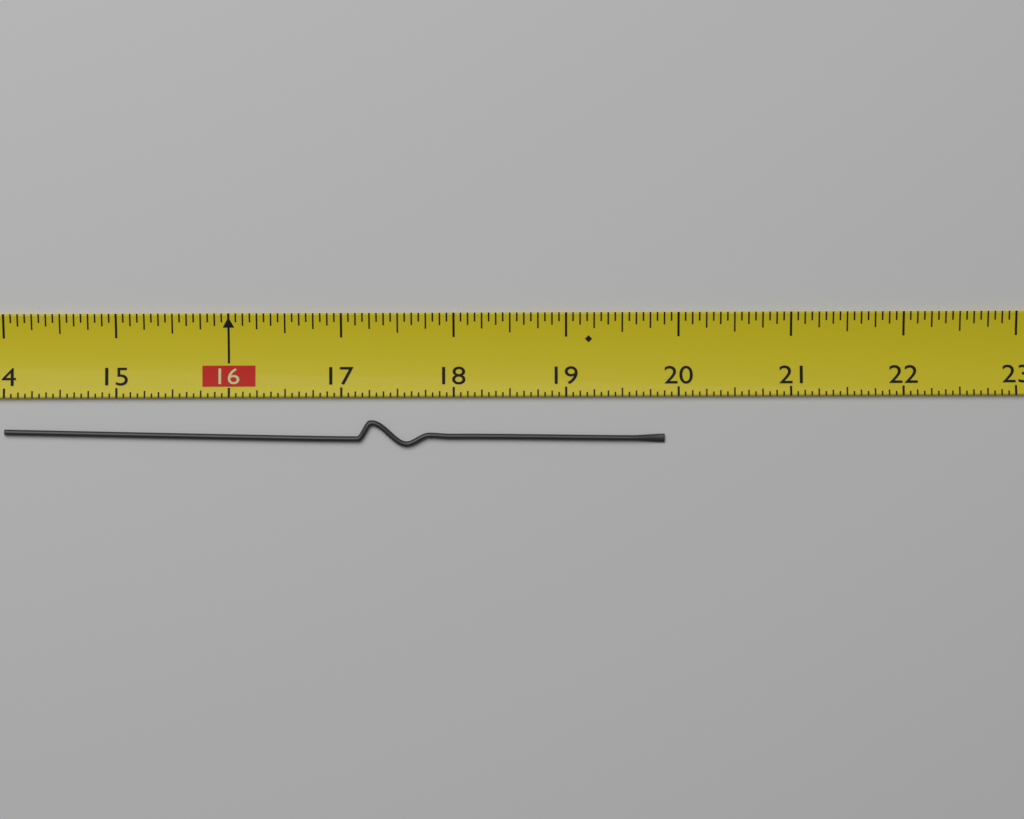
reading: 19.8750 (no unit)
